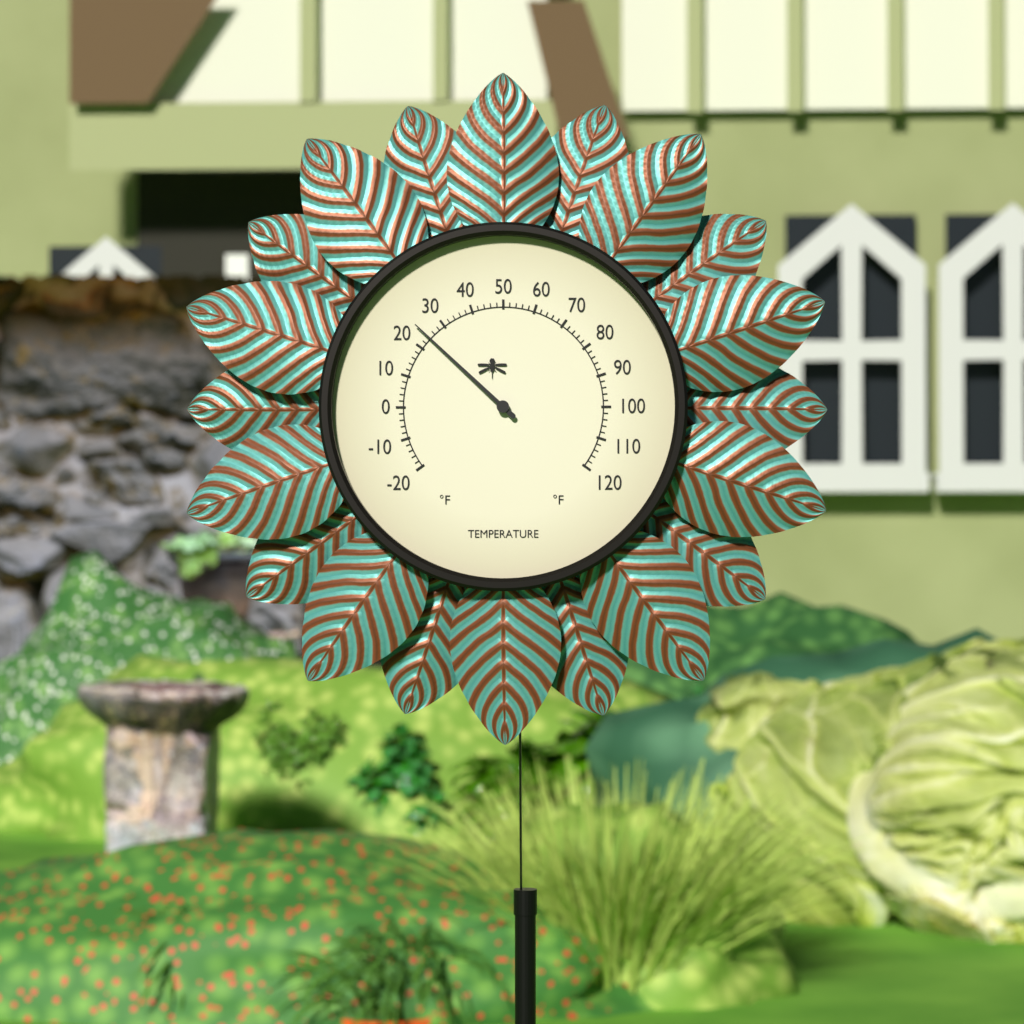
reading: 24 °F
